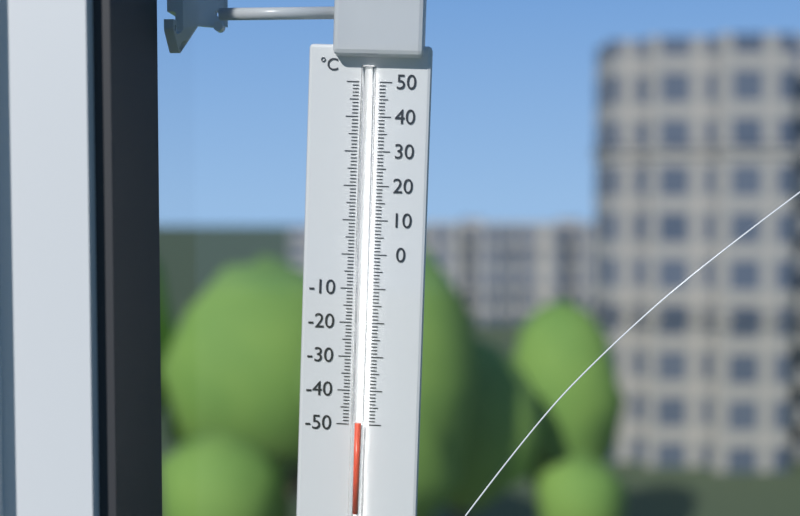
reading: -49 °C
